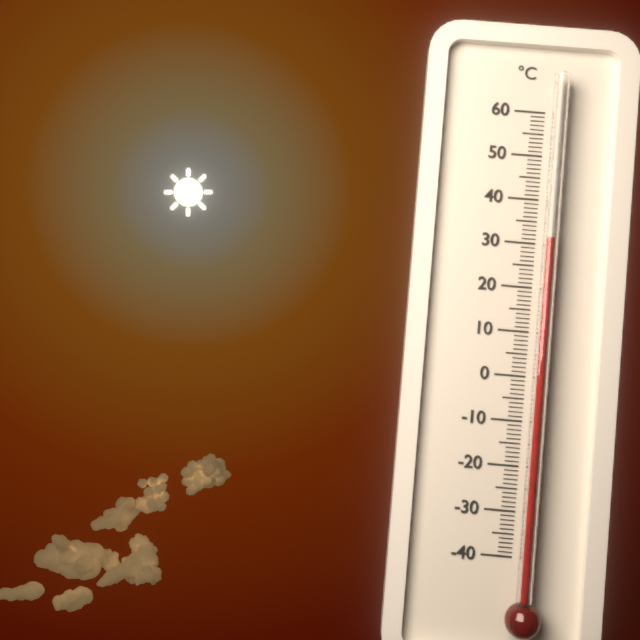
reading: 31 °C
